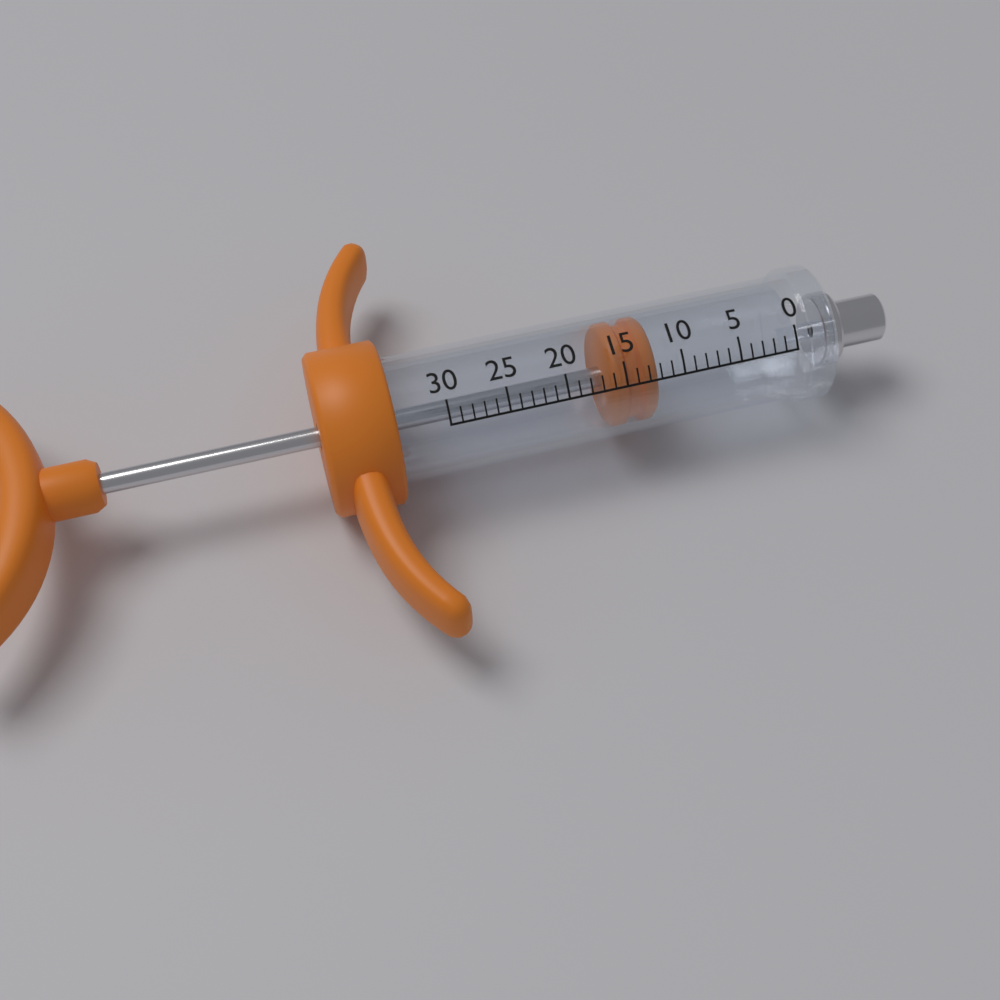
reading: 12 (no unit)
